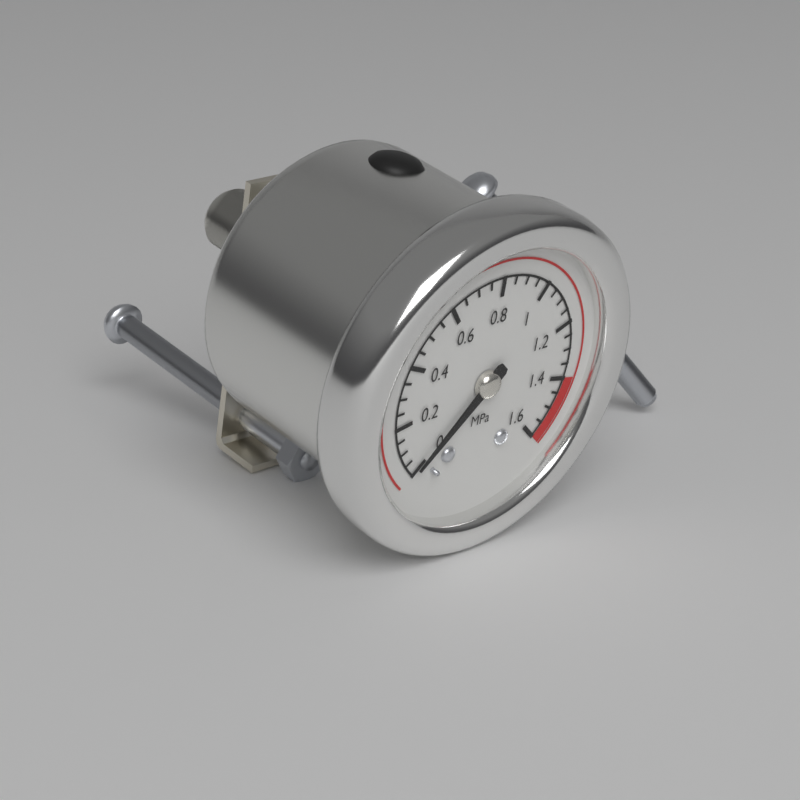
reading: 0.00 MPa
